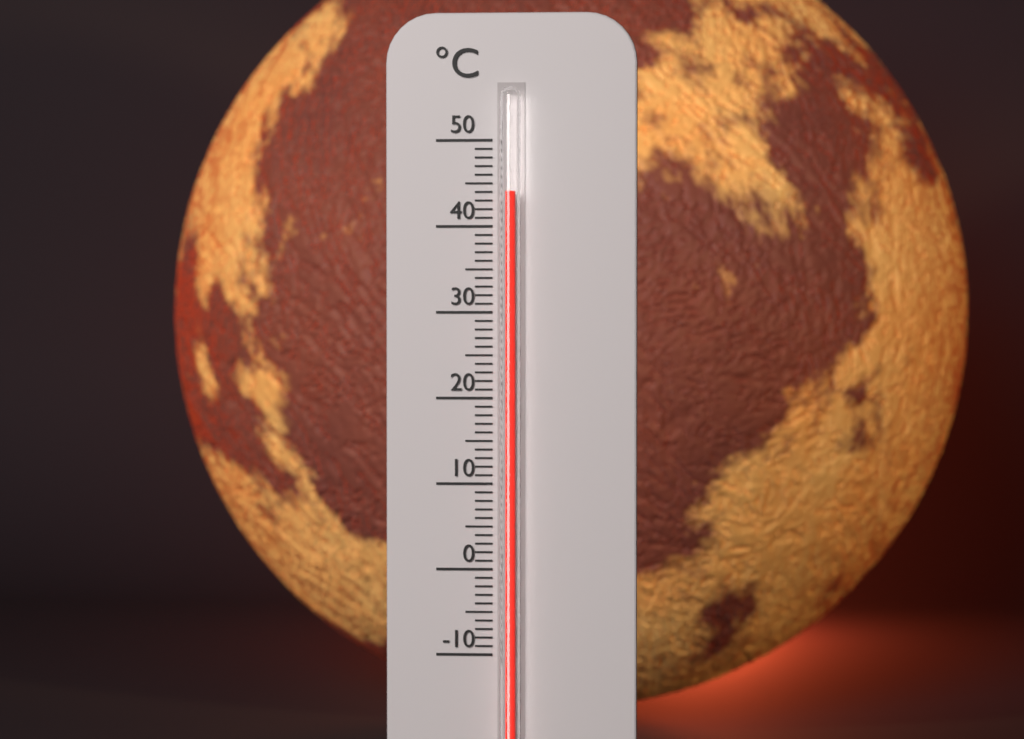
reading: 44 °C
